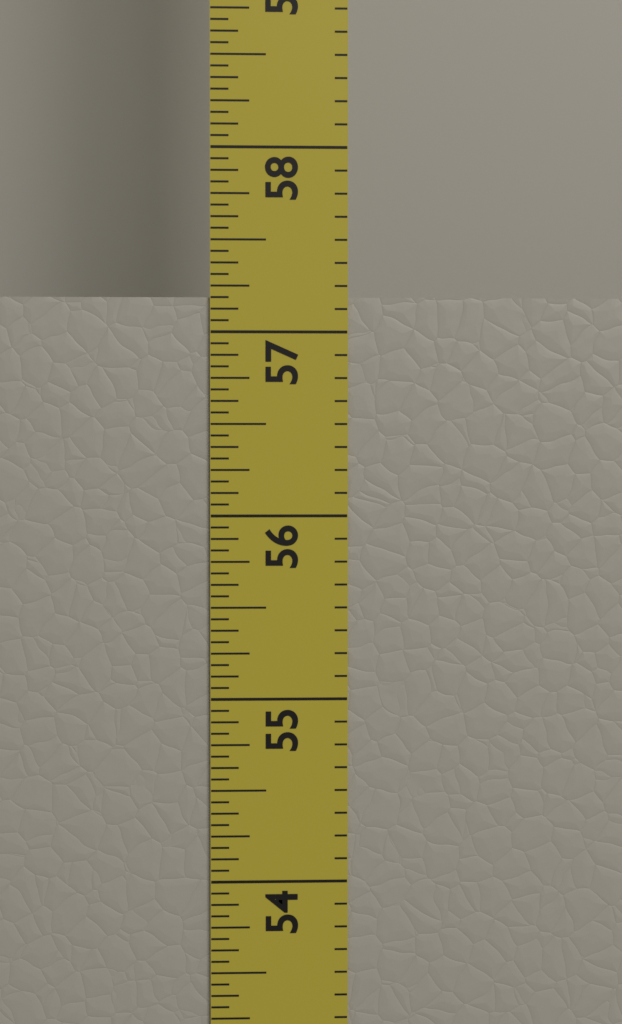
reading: 57.1875 in
